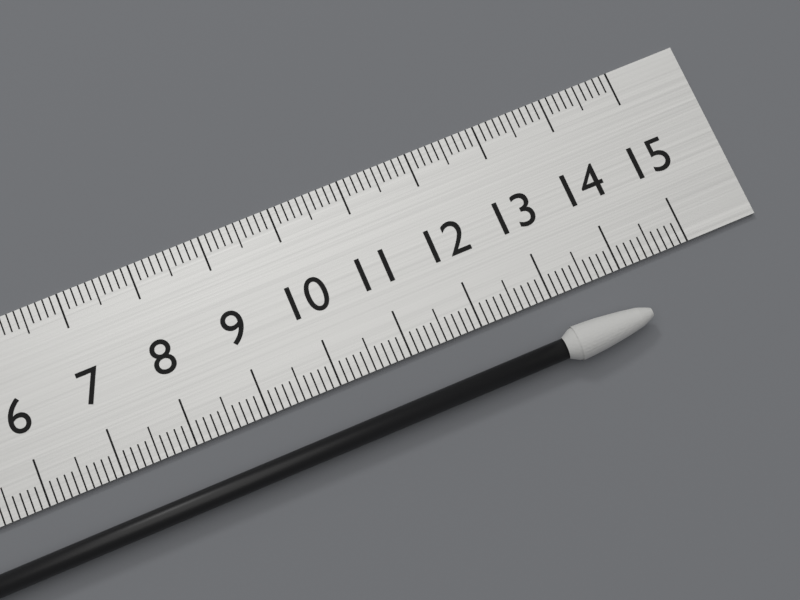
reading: 14.1 cm
